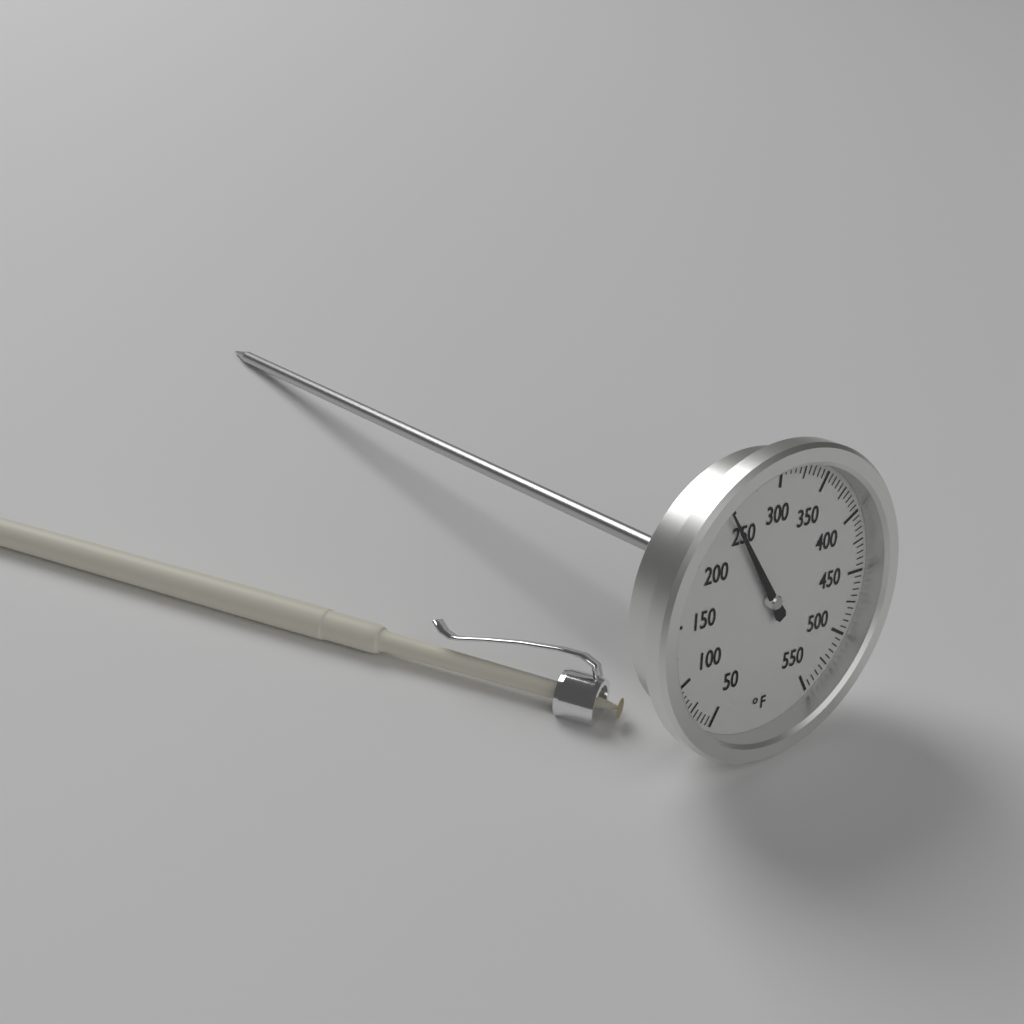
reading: 245 °F
